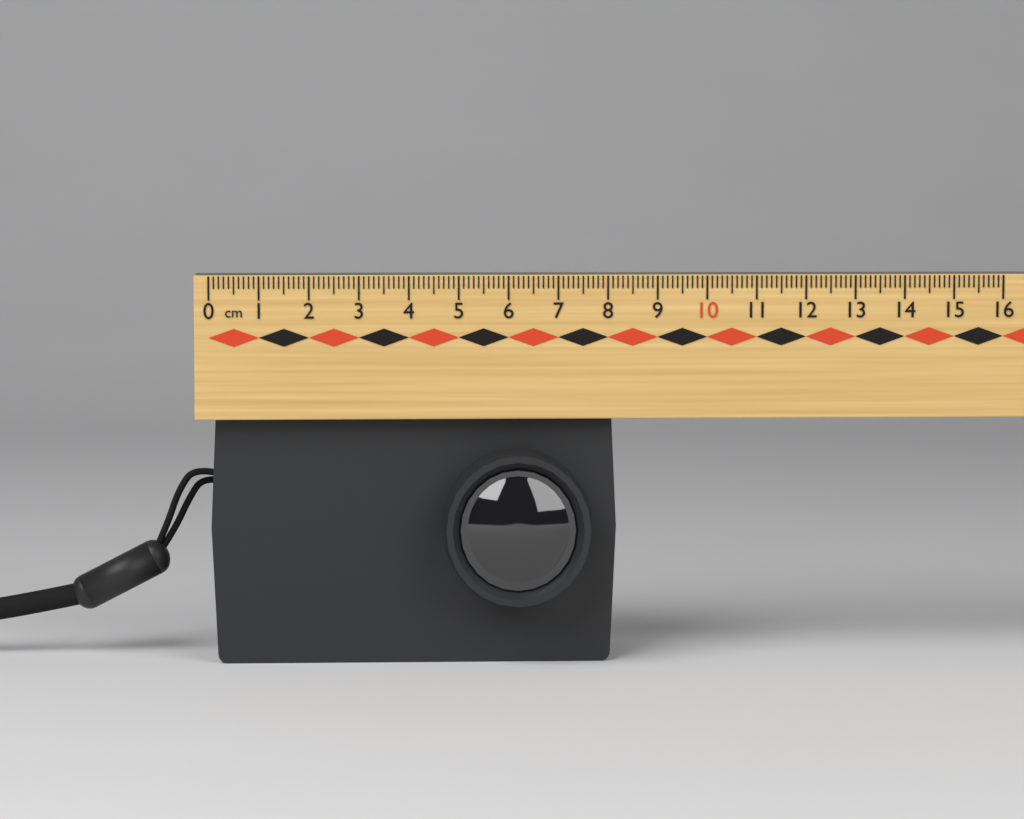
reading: 8.2 cm
